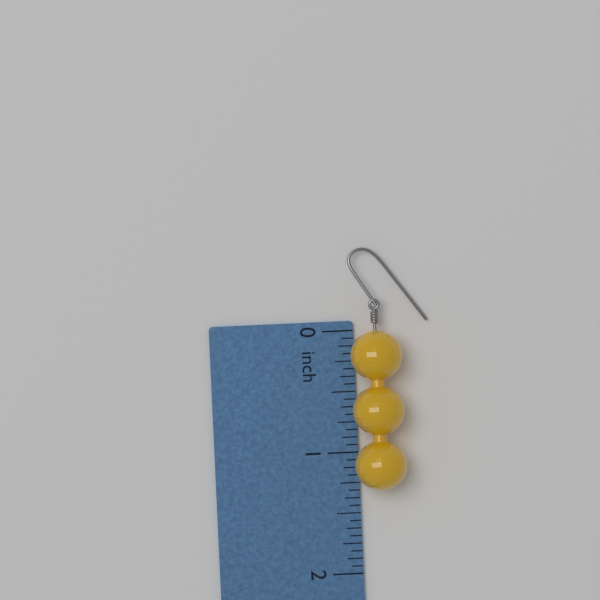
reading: 1.3125 inch
